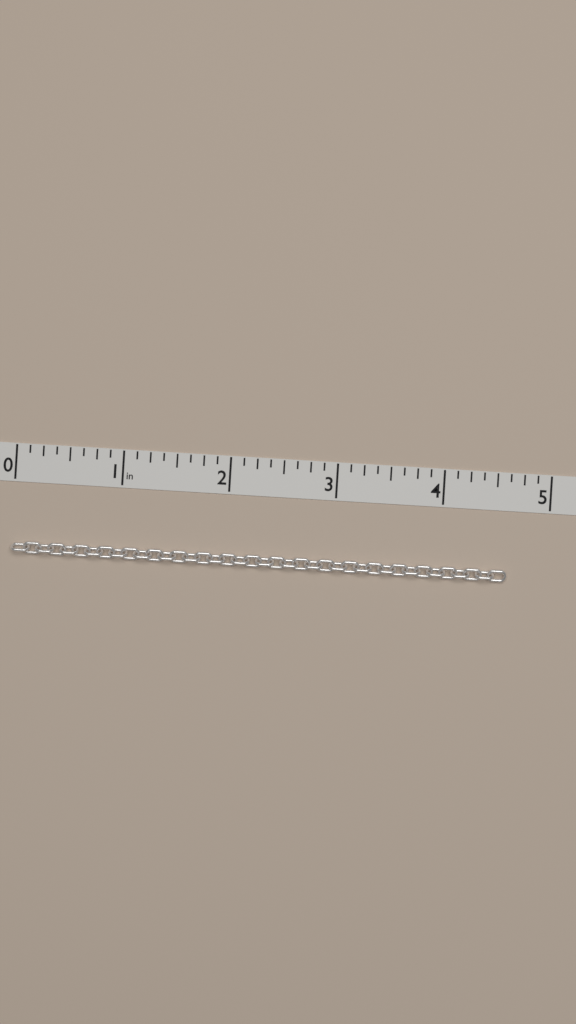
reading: 4.625 in
